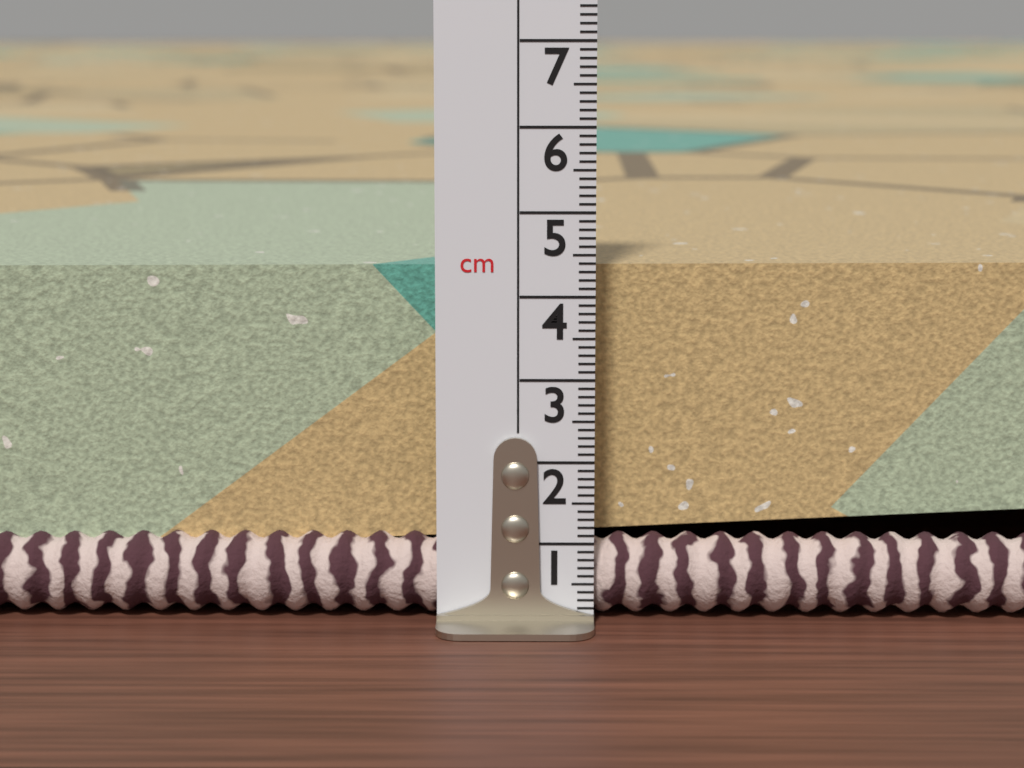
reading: 4.3 cm
